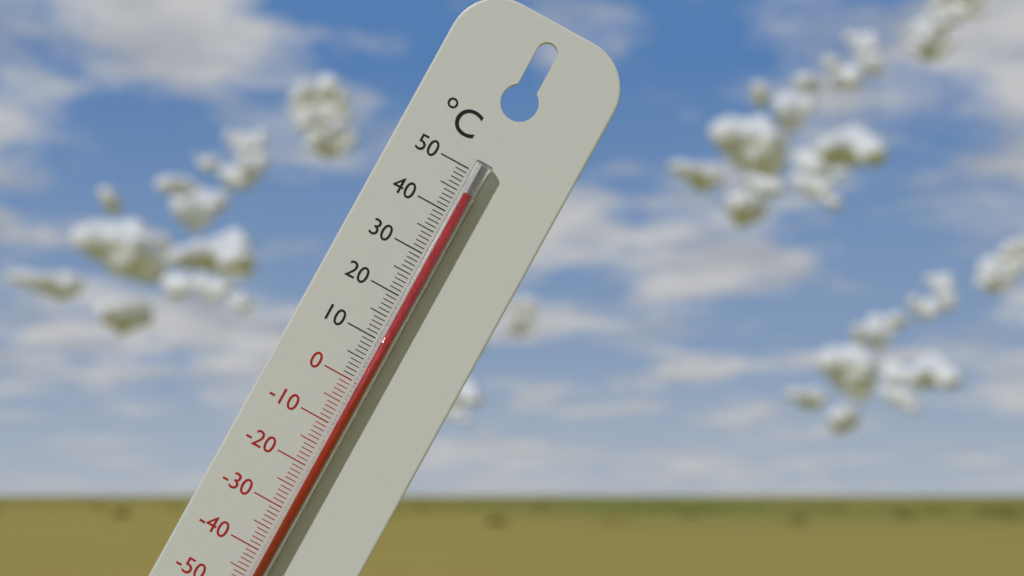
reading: 45 °C
